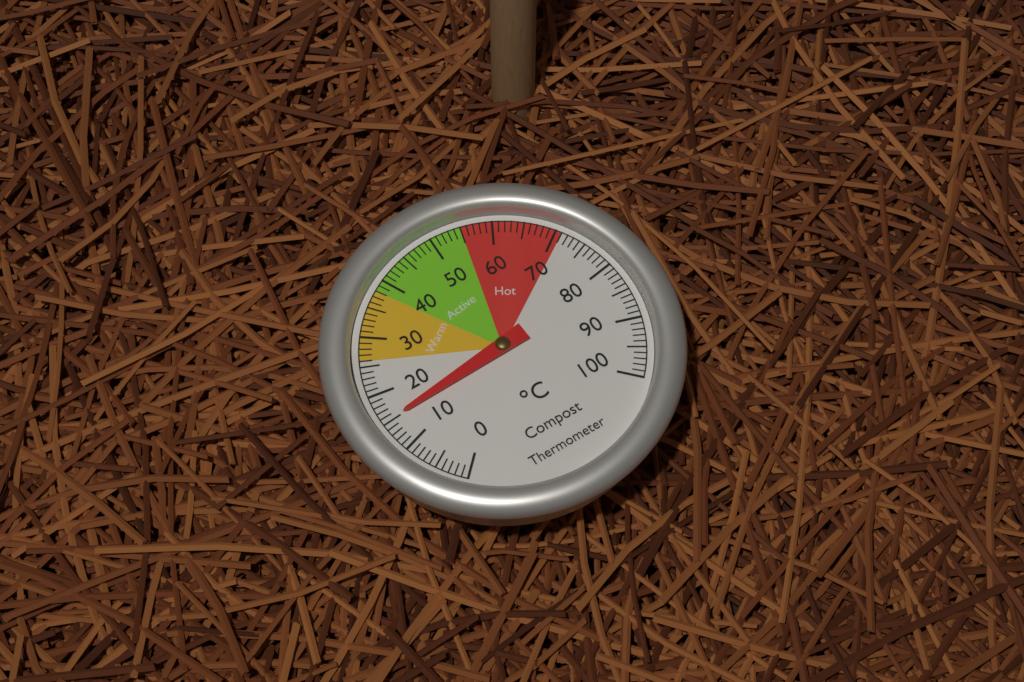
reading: 15 °C
